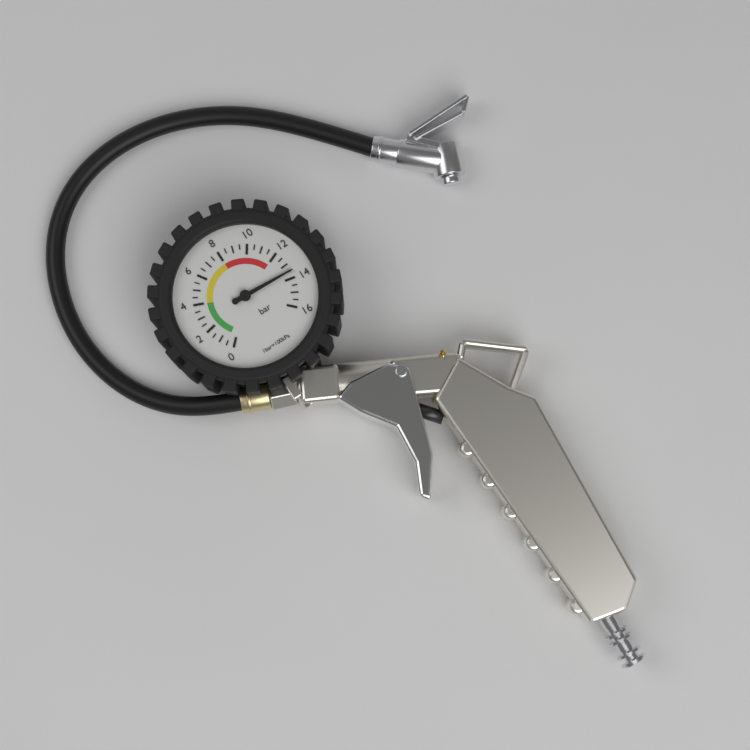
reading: 13.5 bar
